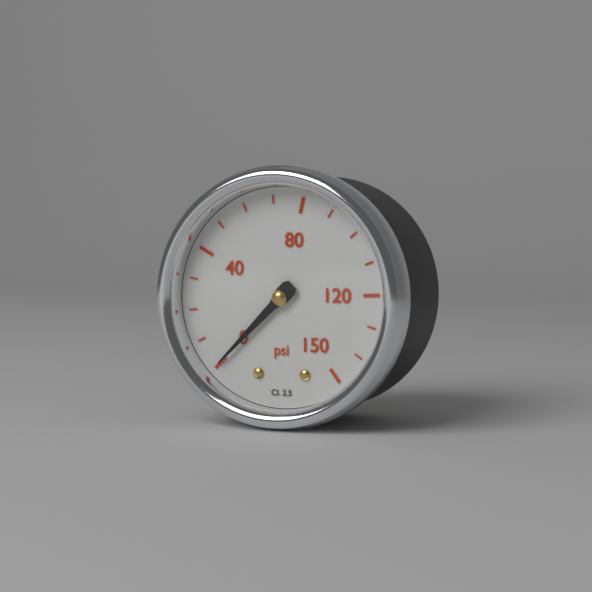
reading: 0 psi
